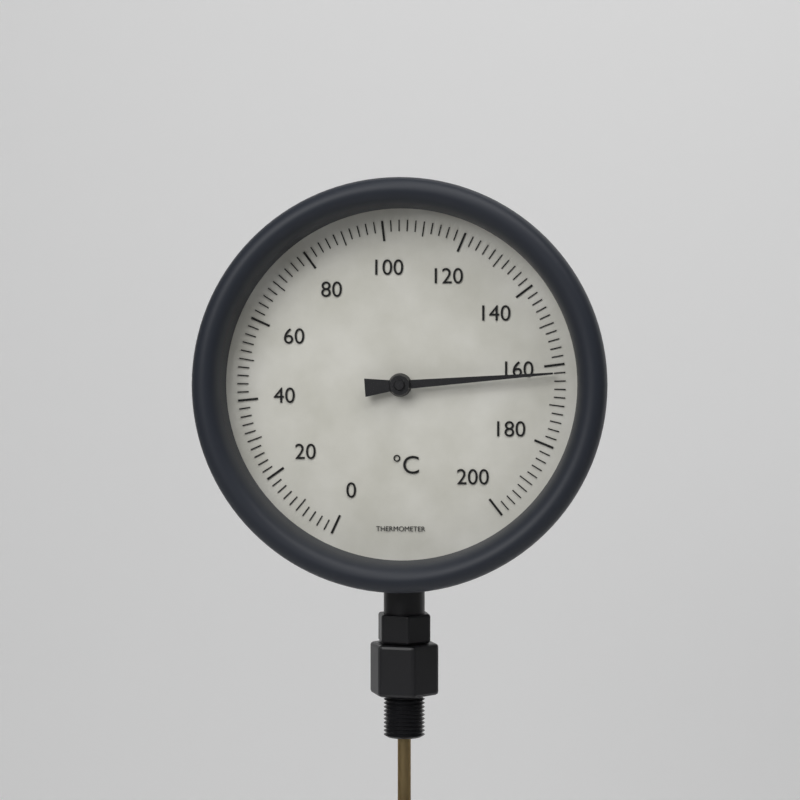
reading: 162 °C
